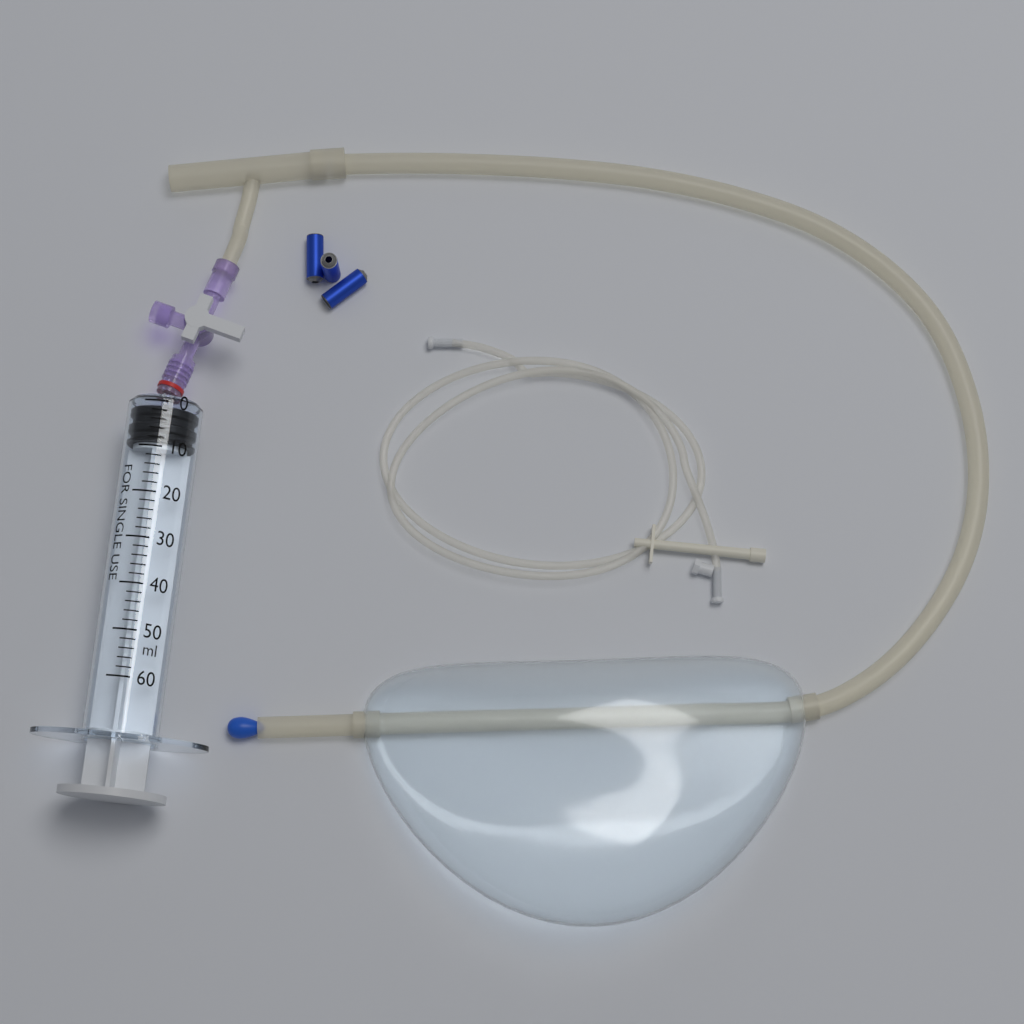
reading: 1 ml
